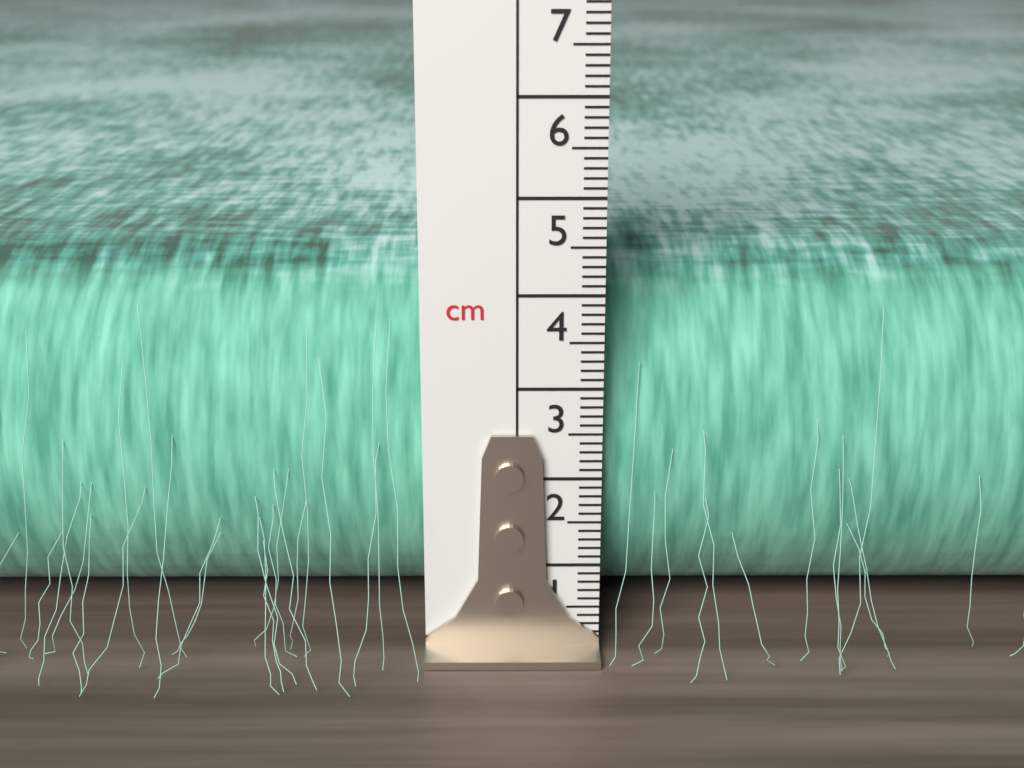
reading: 4.2 cm
